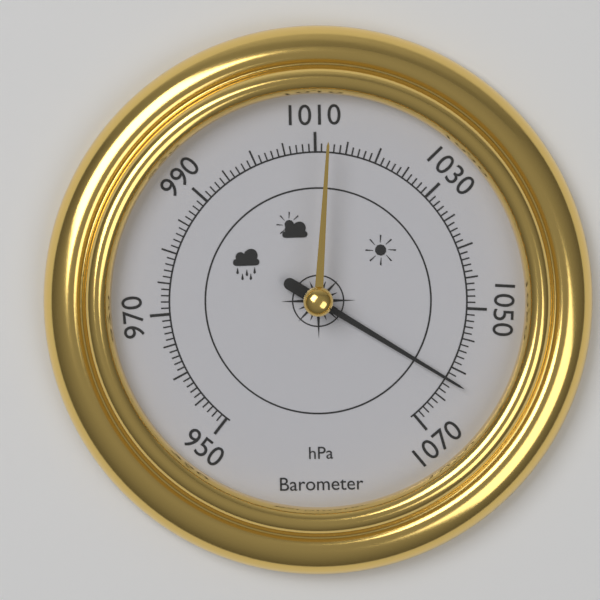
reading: 1062 hPa
